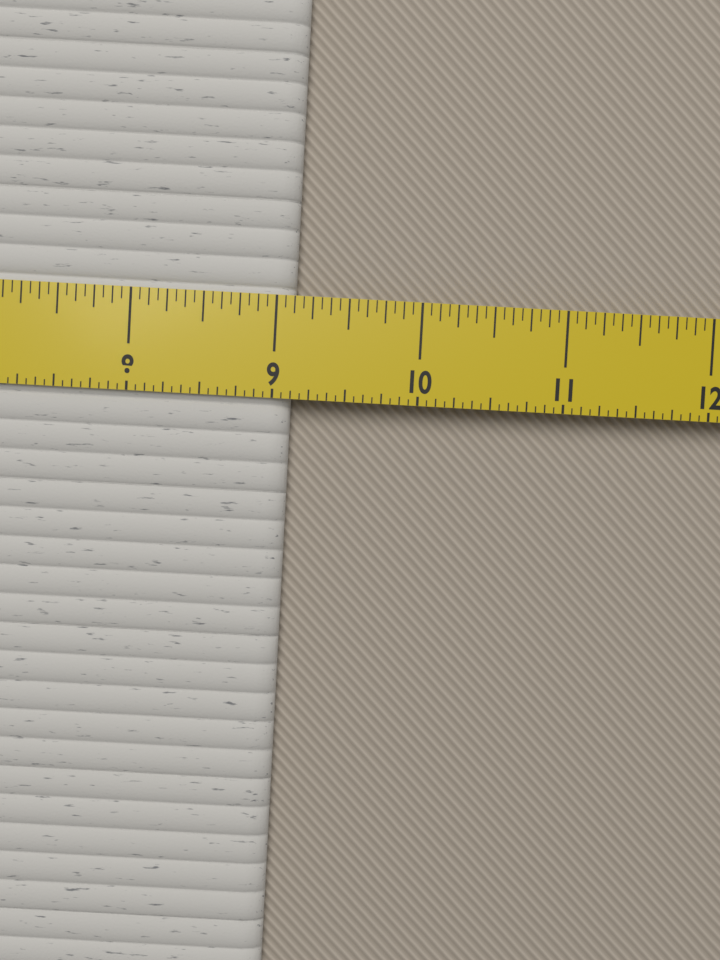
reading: 9.1250 in
